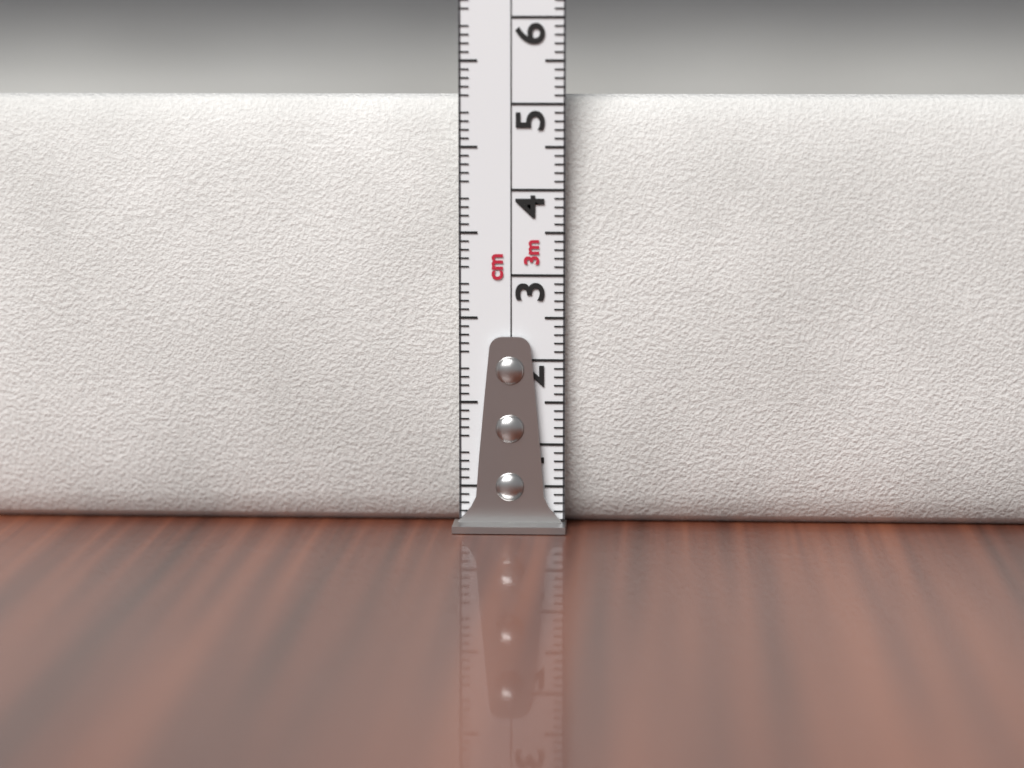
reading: 5.1 cm
